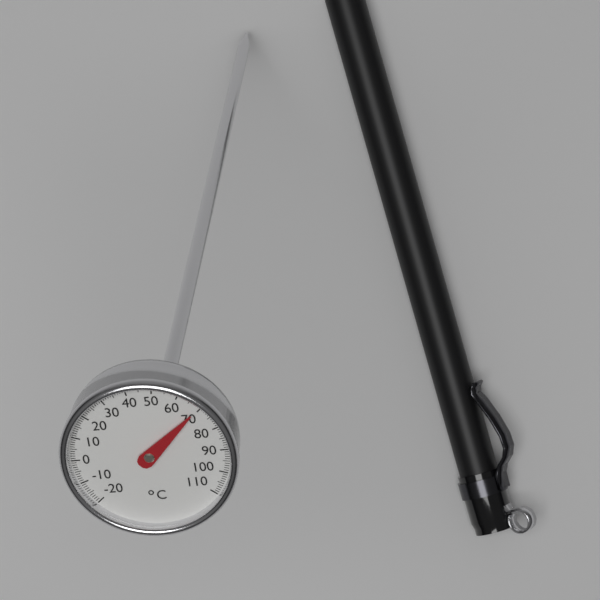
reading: 69 °C
